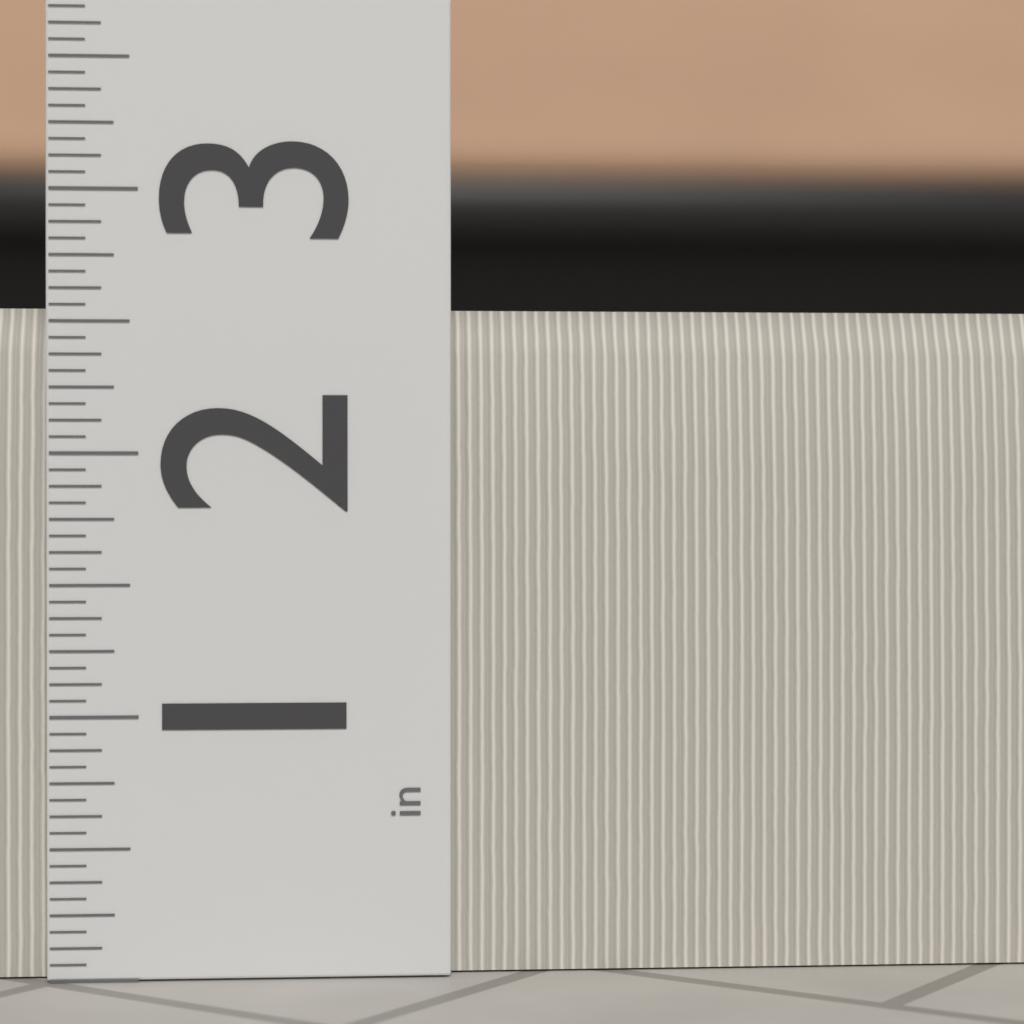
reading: 2.5625 in
